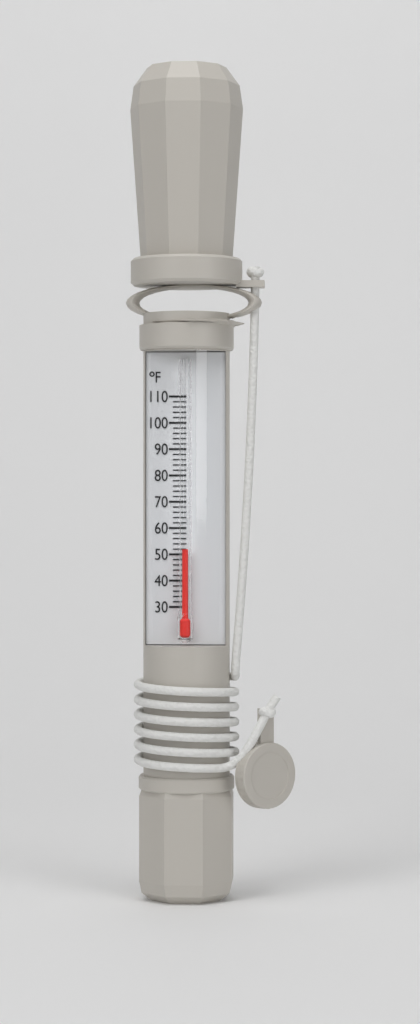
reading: 52 °F
